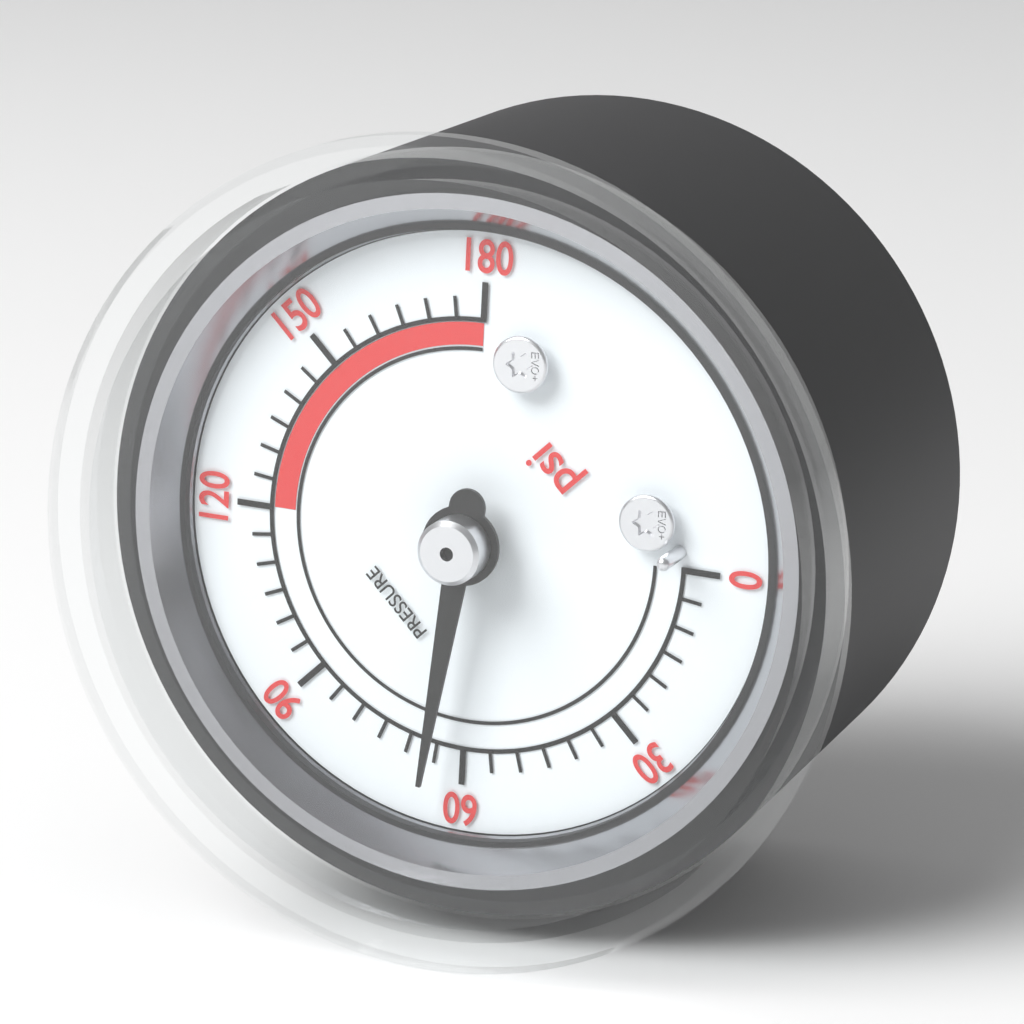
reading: 65 psi
